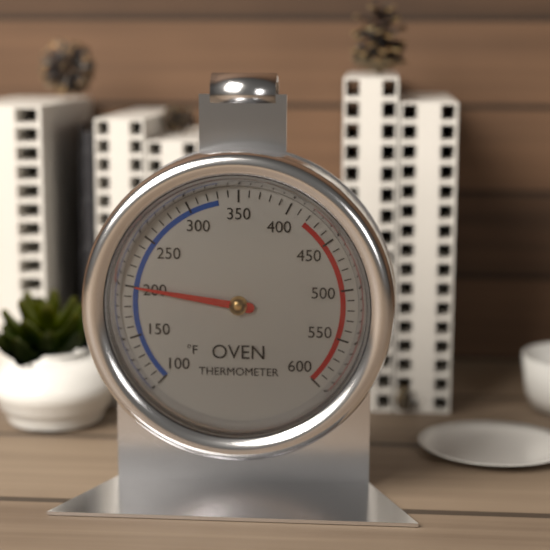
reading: 200 °F
